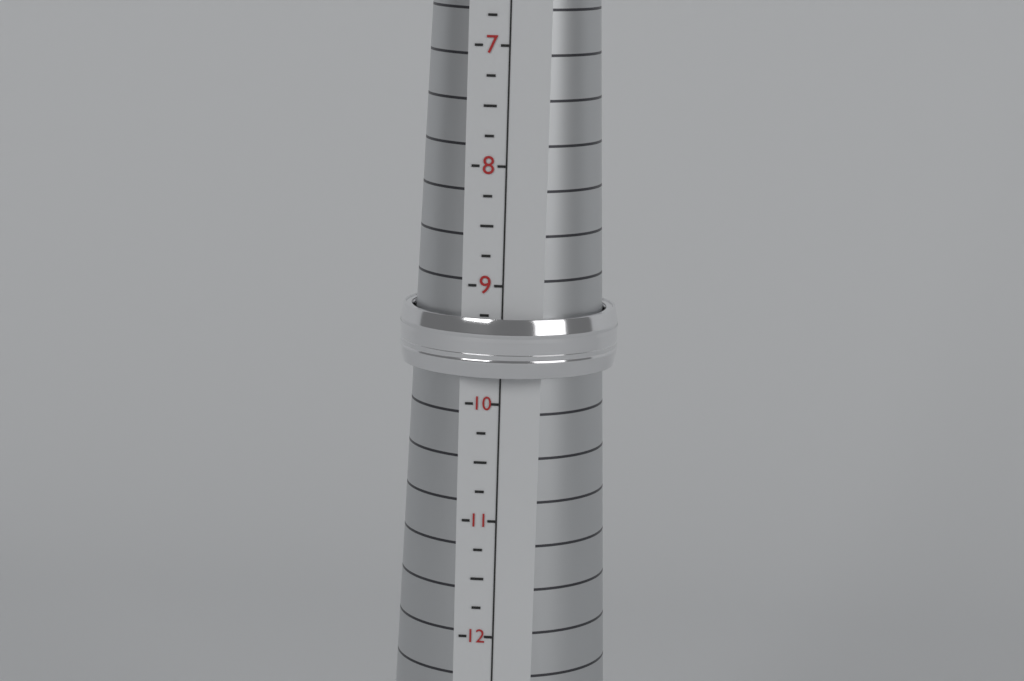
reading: 9.75 (no unit)
